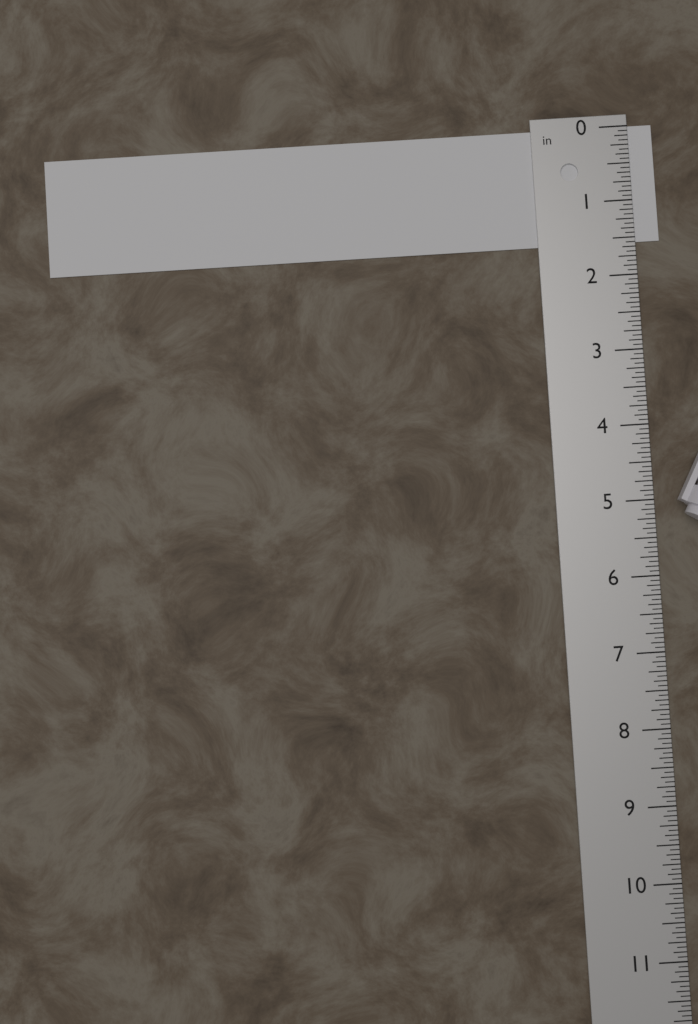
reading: 1.5625 in
